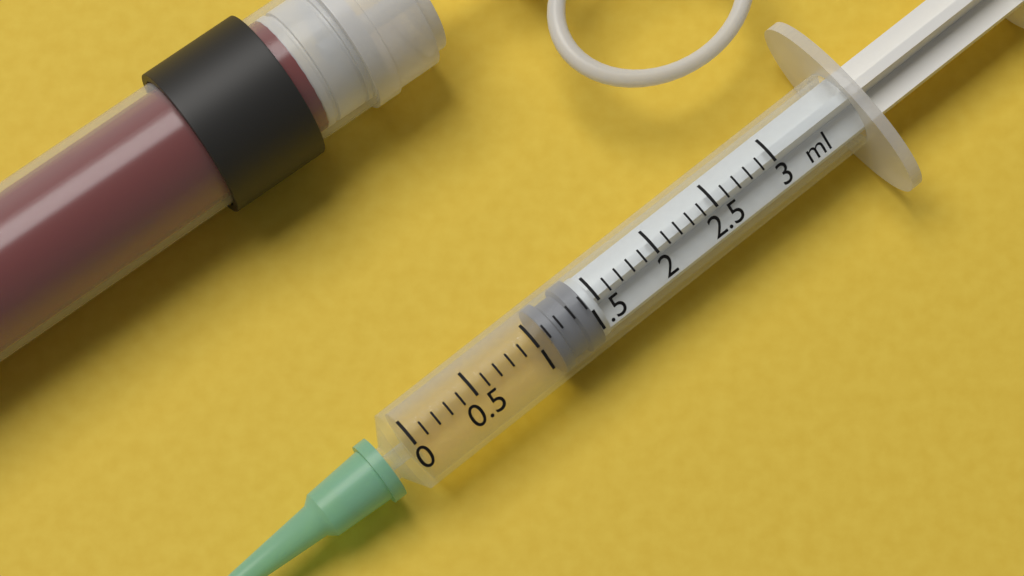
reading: 1.1 ml
